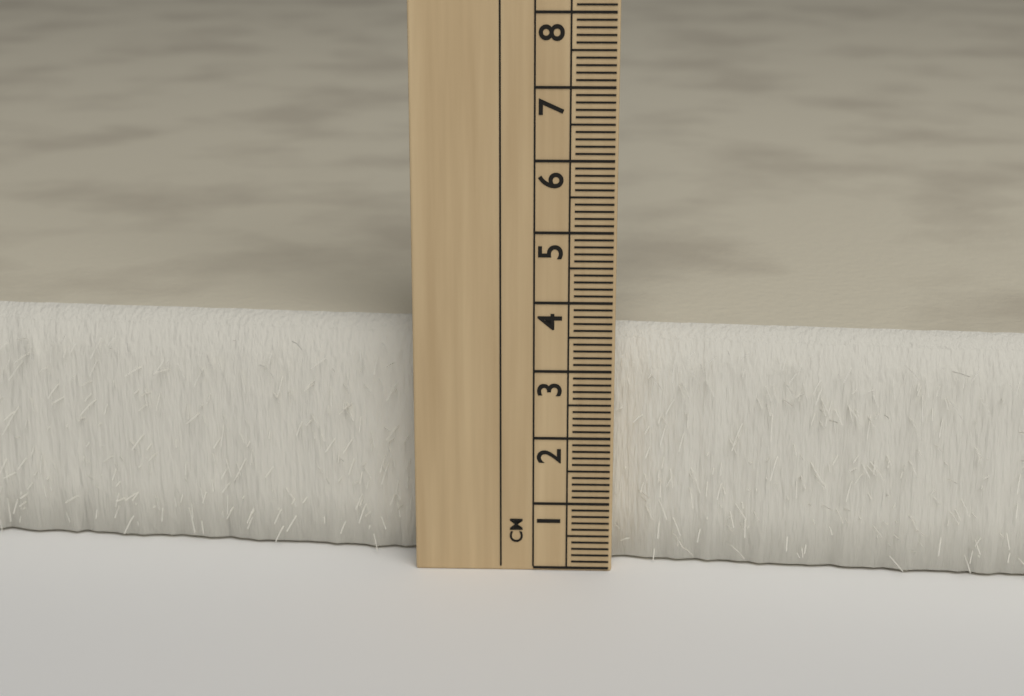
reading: 3.5 cm
